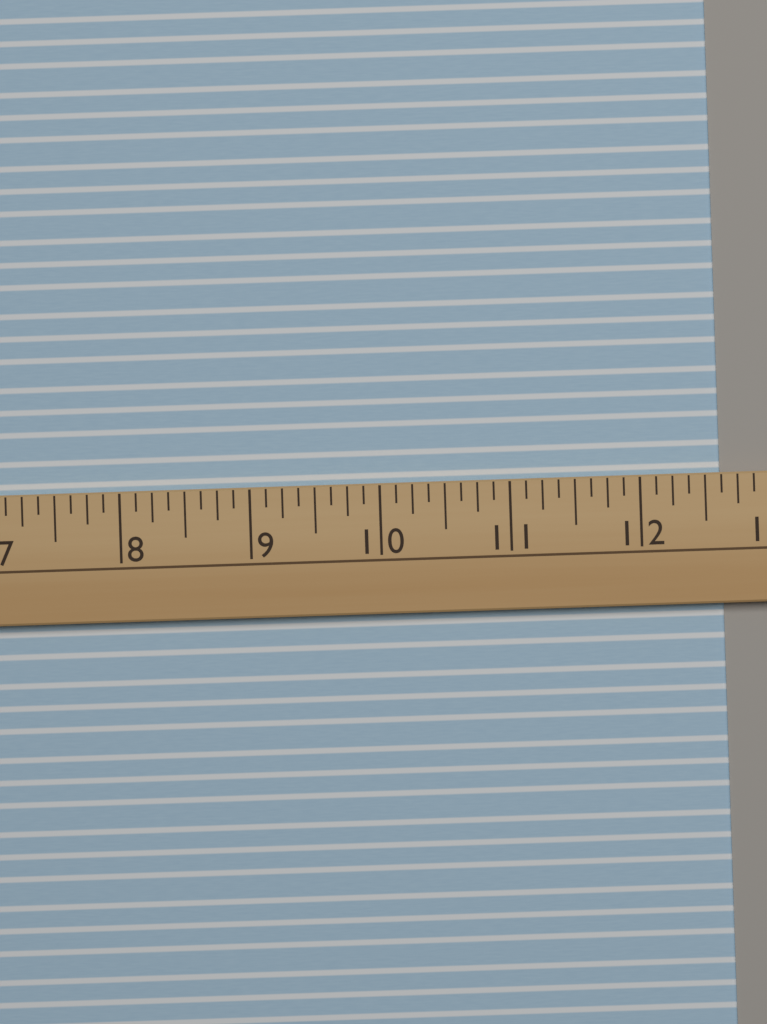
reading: 12.625 (no unit)
